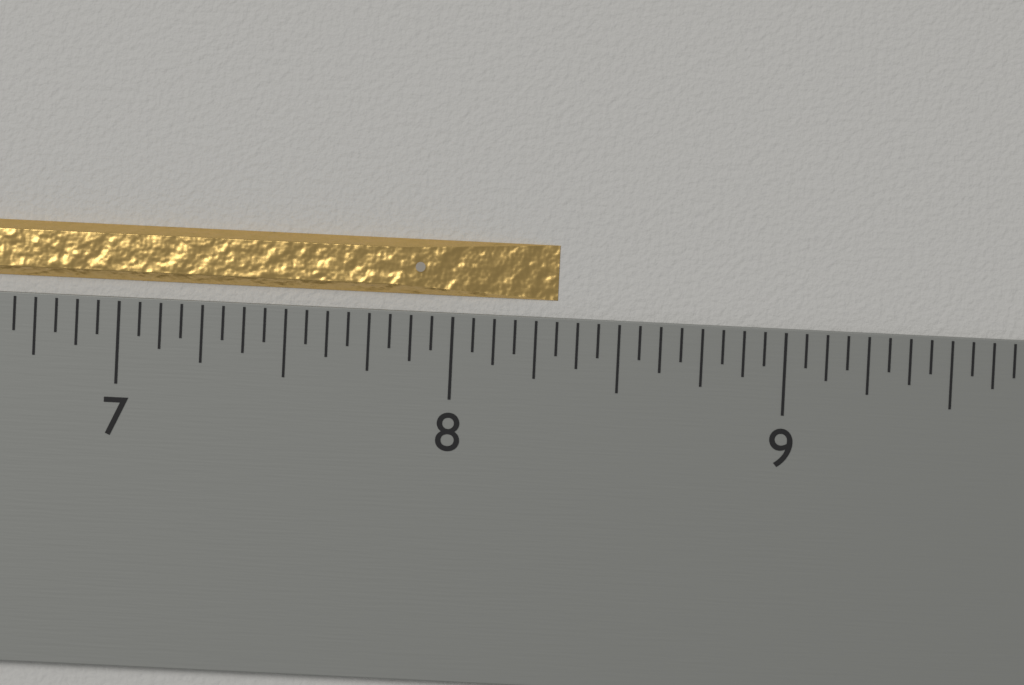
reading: 8.3125 inch
